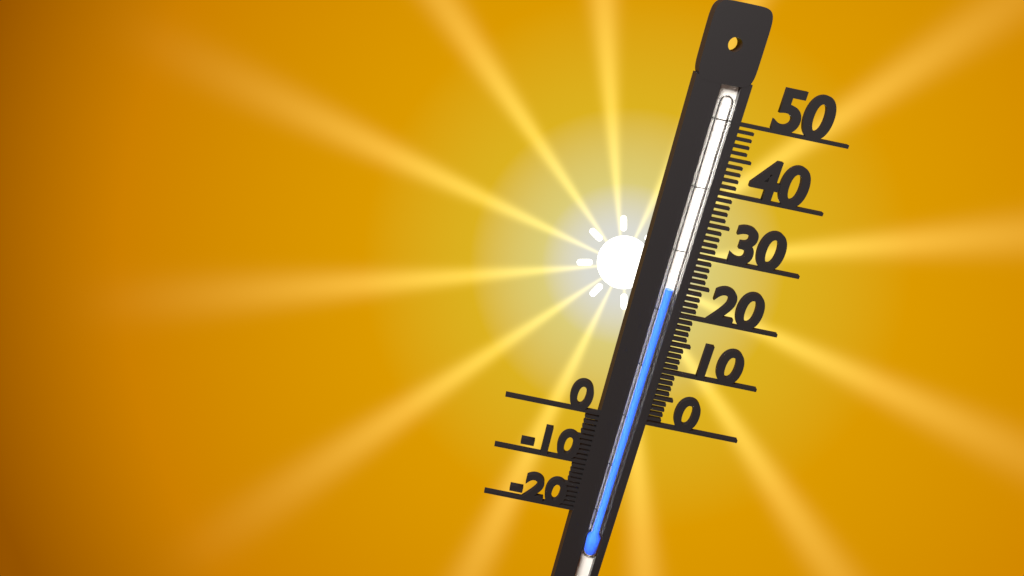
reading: 24 (no unit)
